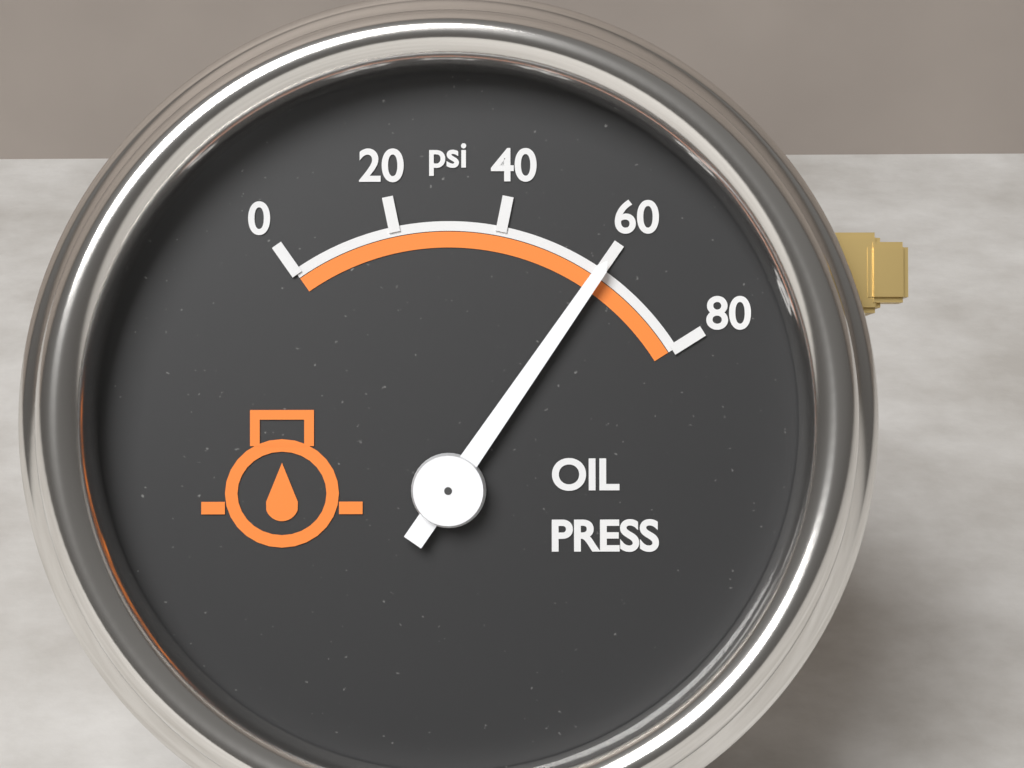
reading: 60 psi
